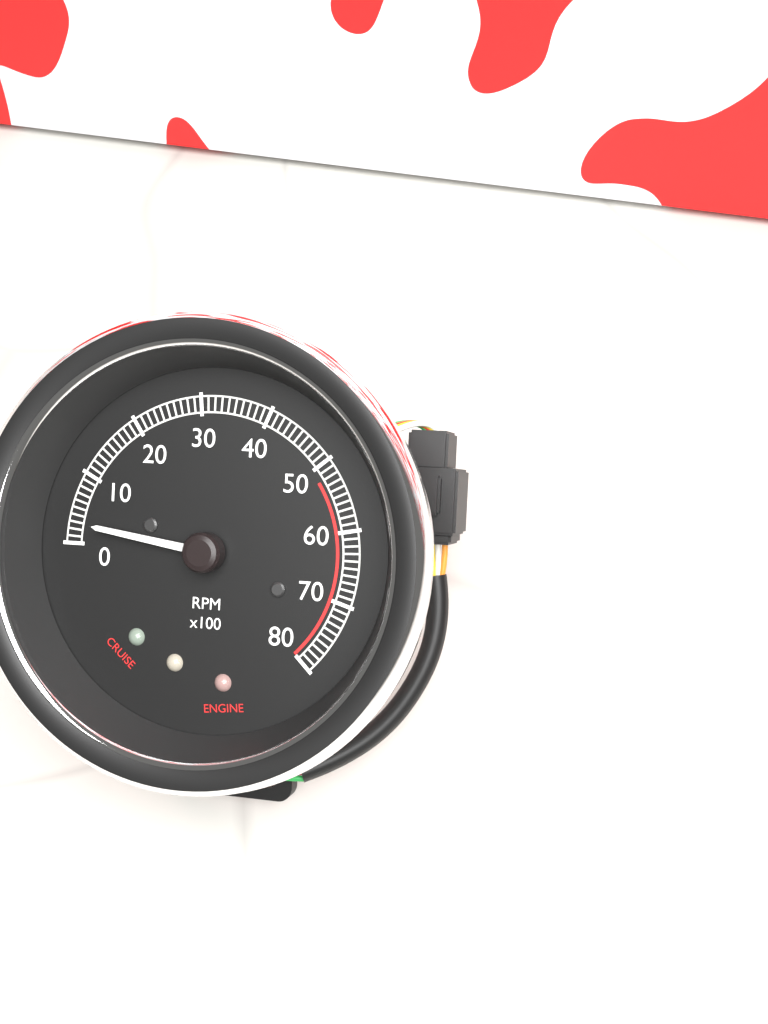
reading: 300 RPM
